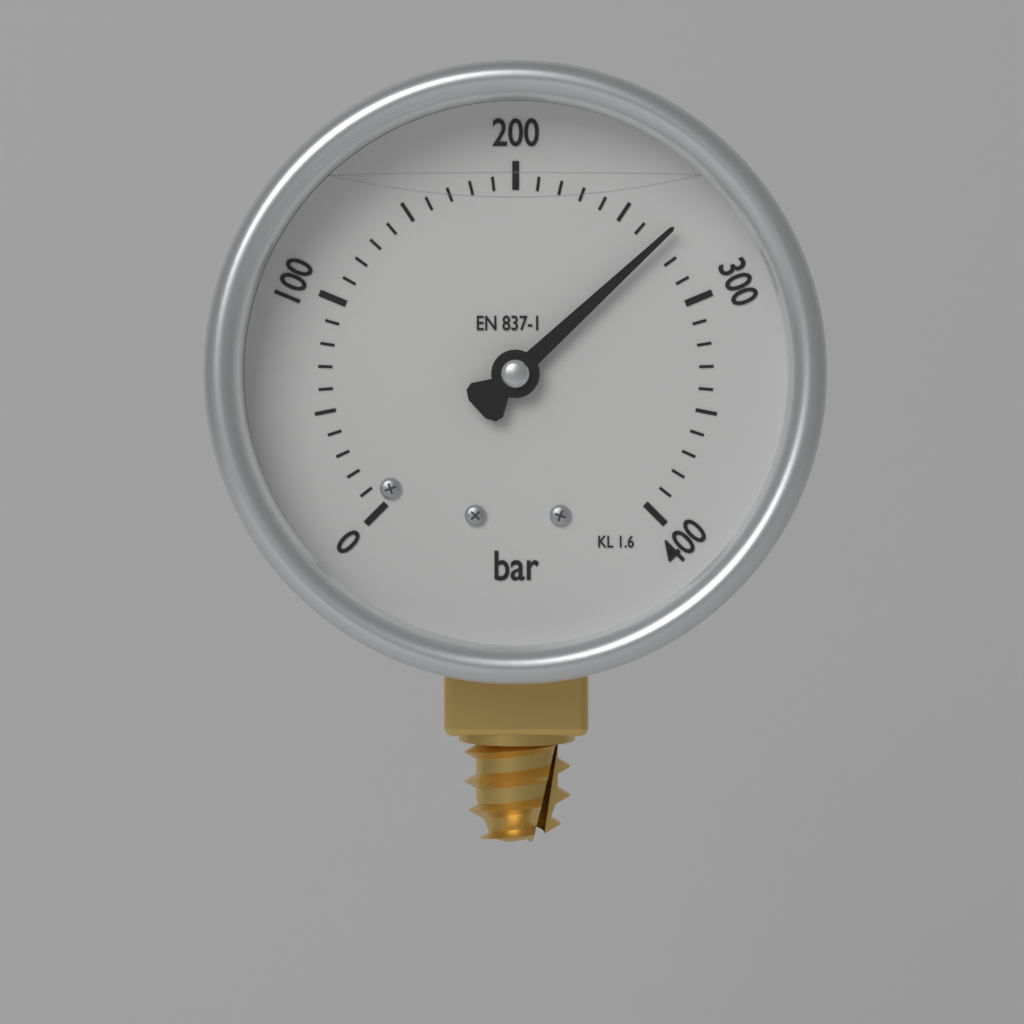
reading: 270 bar
